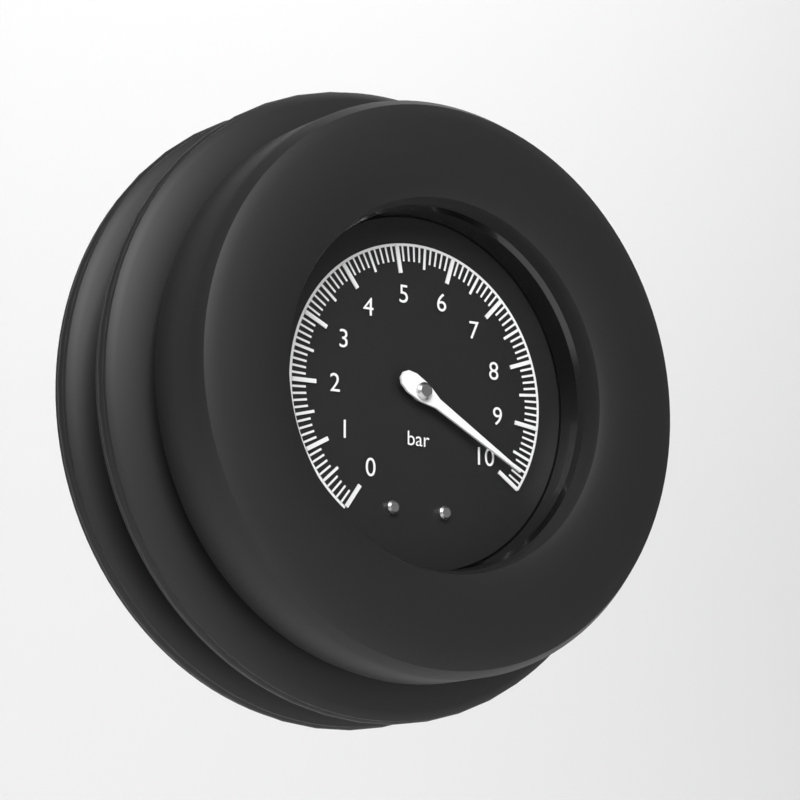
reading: 9.8 bar
